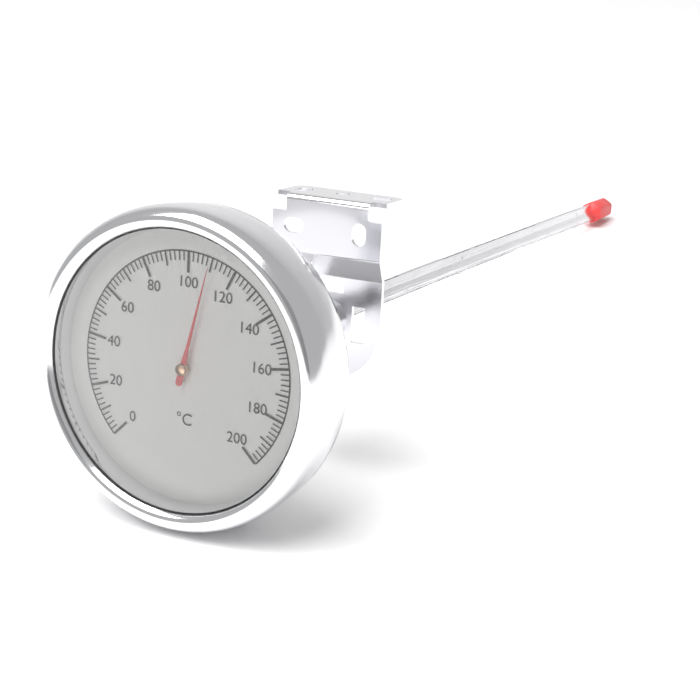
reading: 110 °C
